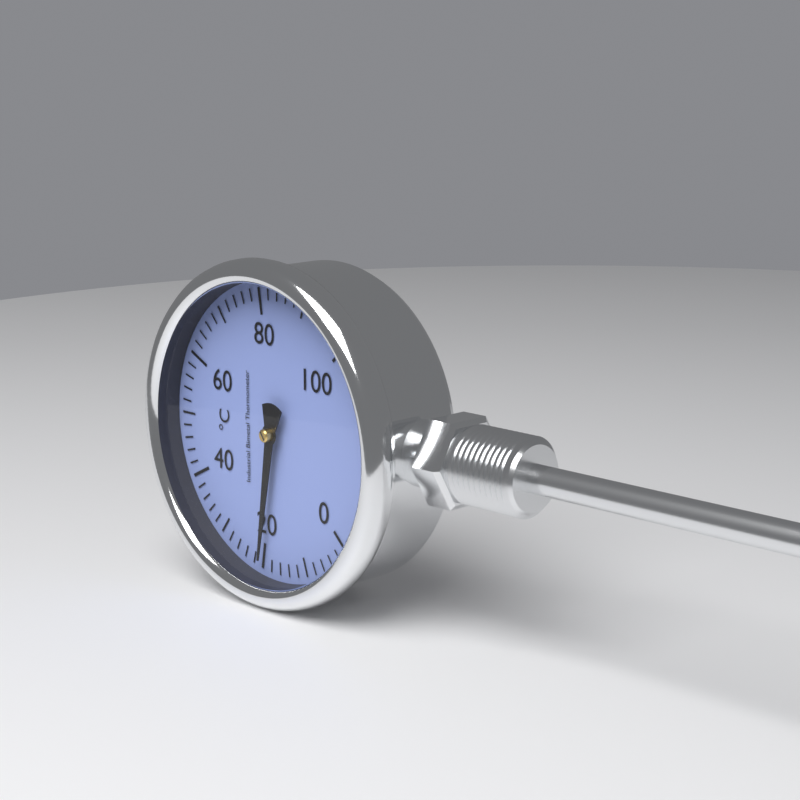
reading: 20 °C
